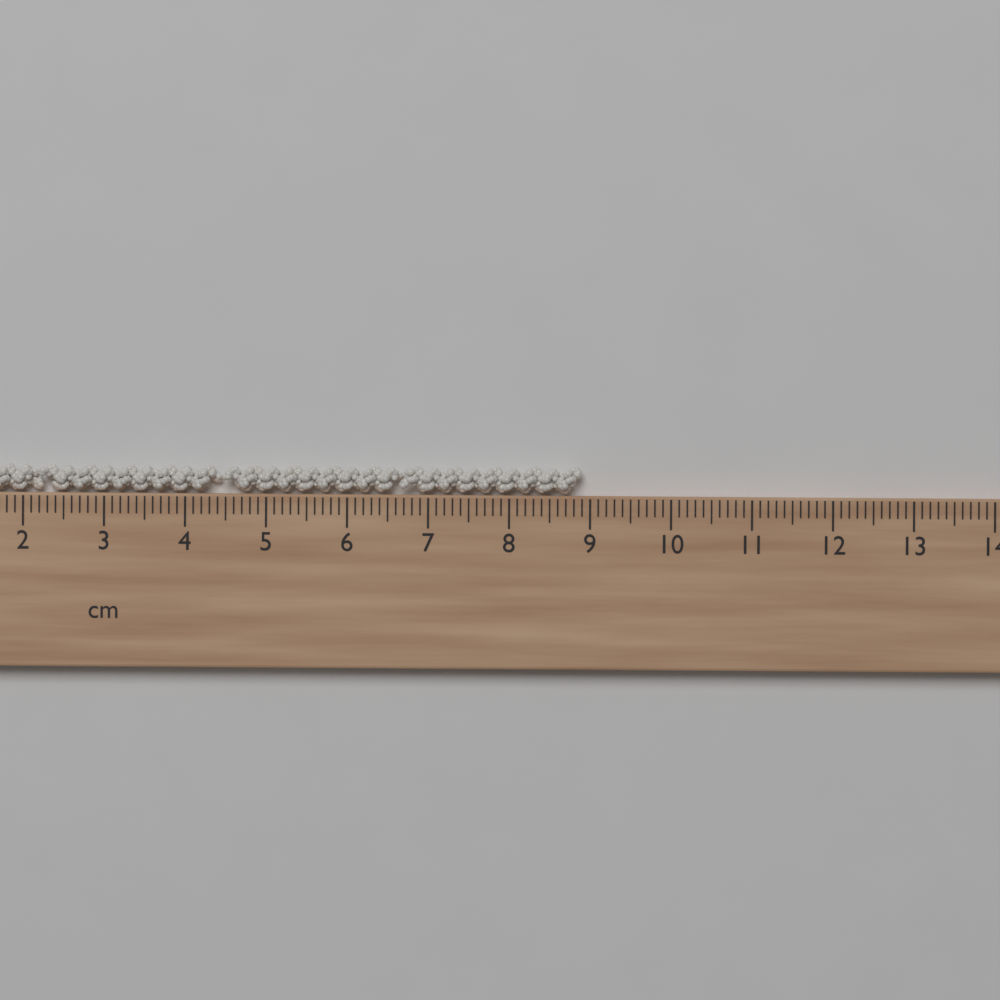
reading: 8.9 cm
